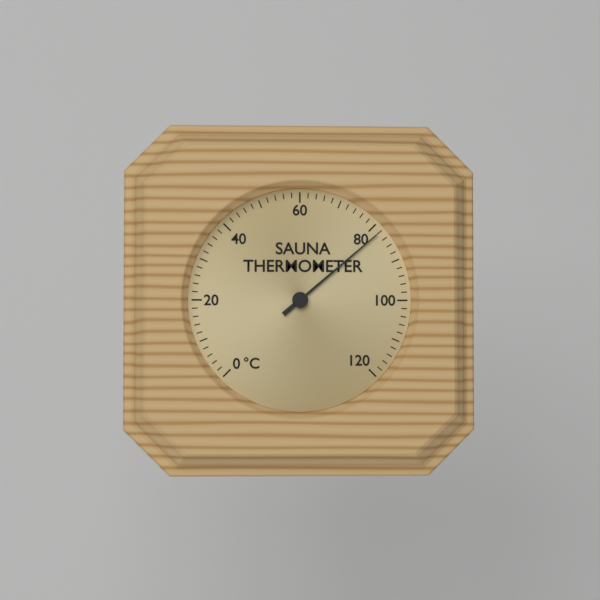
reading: 82 °C
